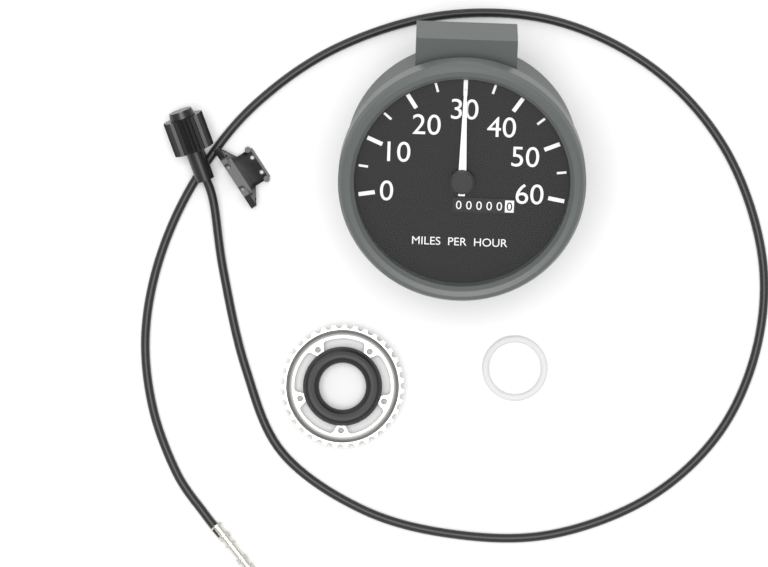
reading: 30 mph
